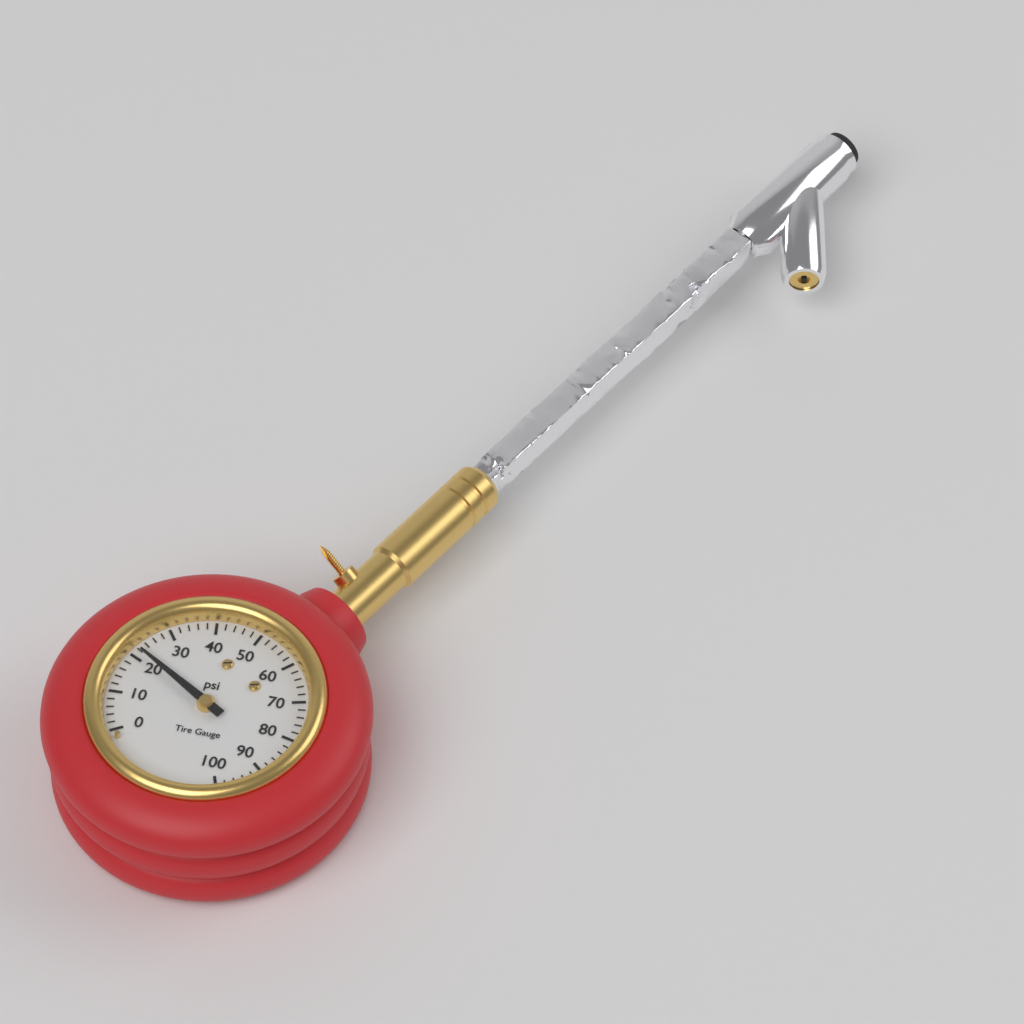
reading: 22 psi
